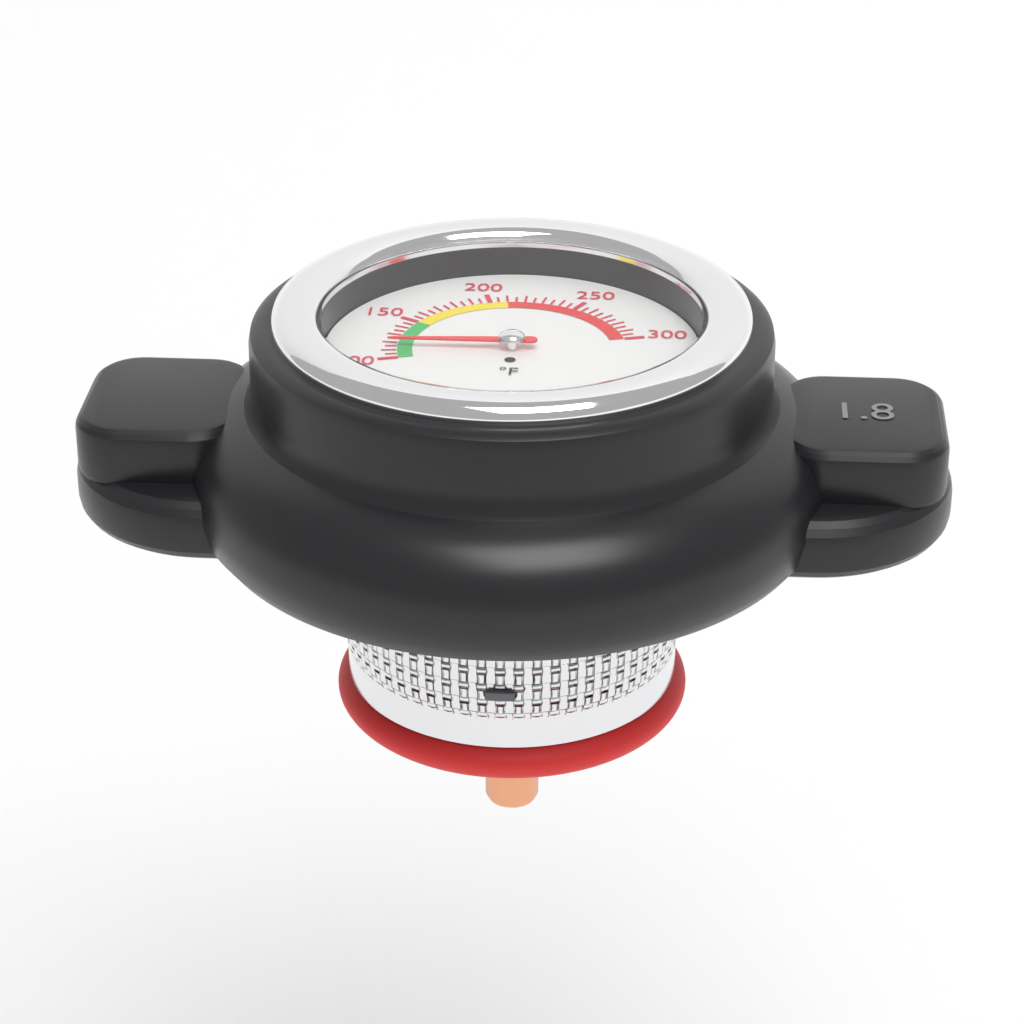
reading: 115 °F
